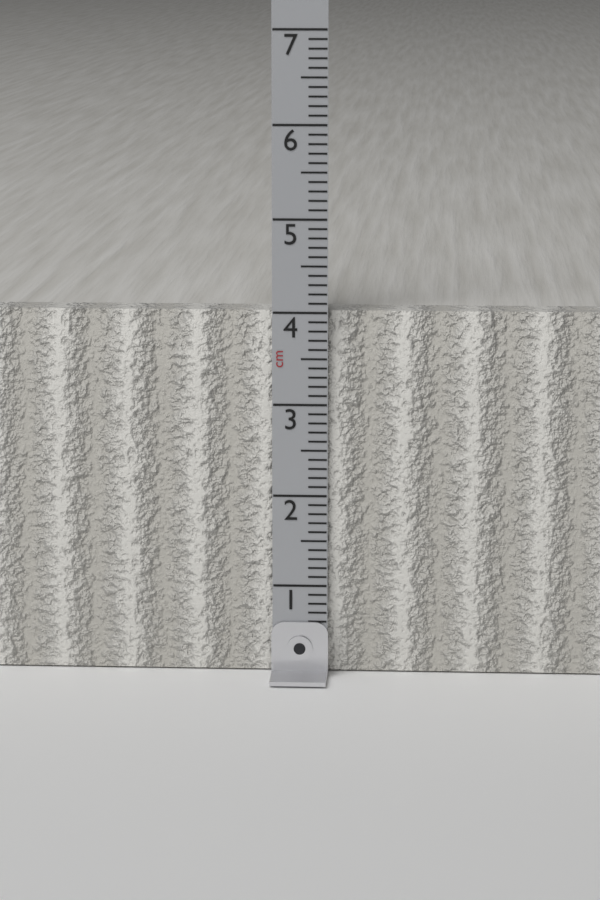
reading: 4.0 cm
